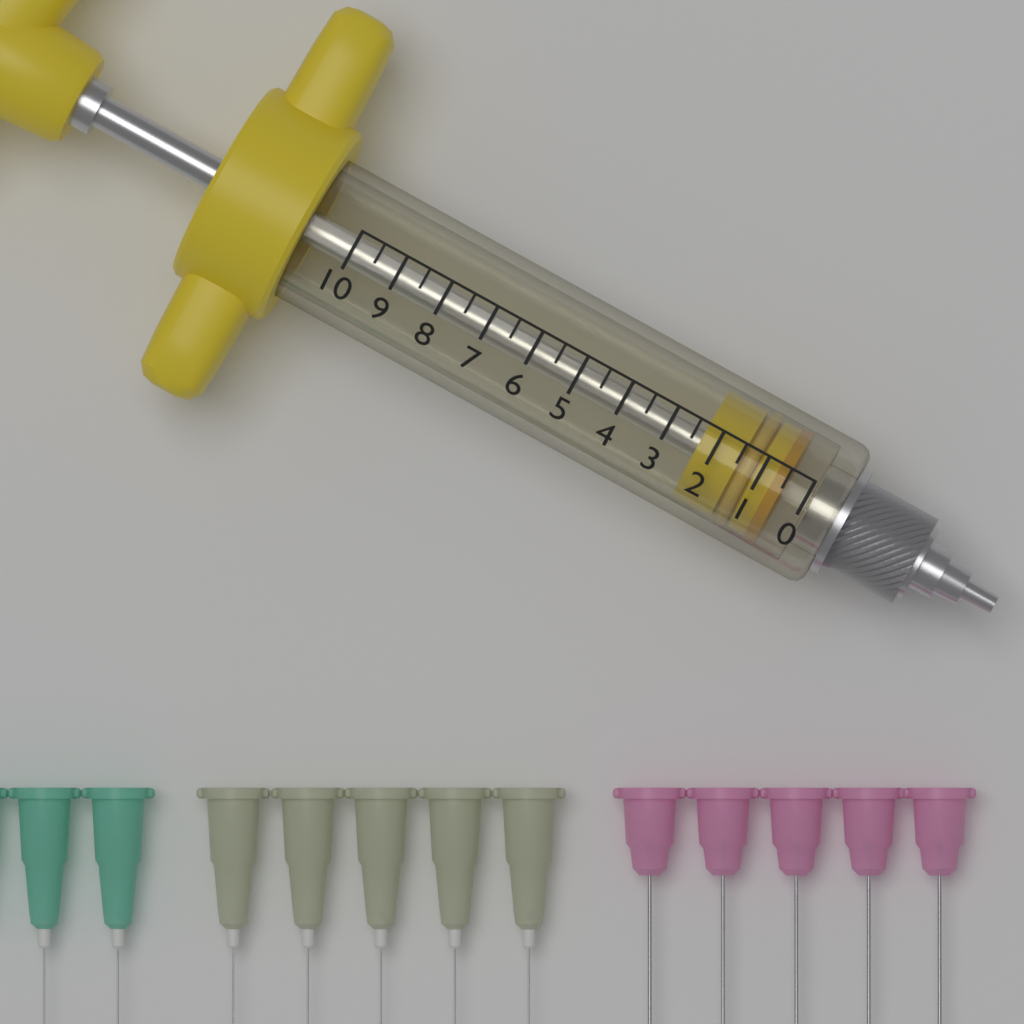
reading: 0.5 (no unit)
